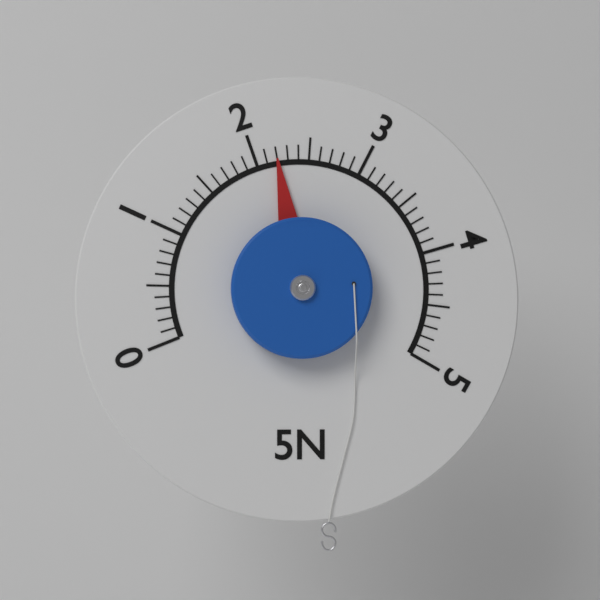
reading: 2.2 N
